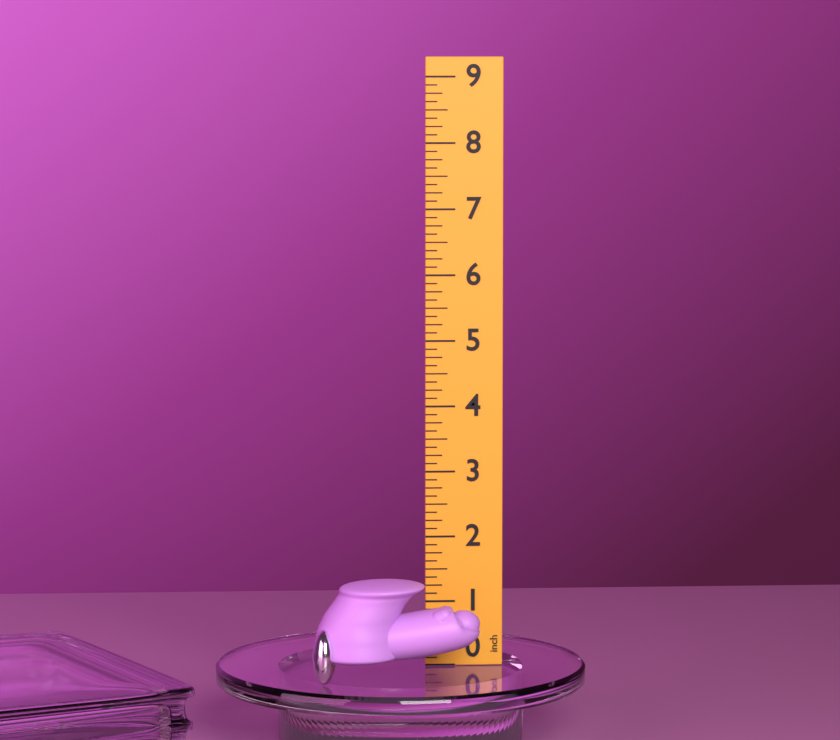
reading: 1.500 inch
